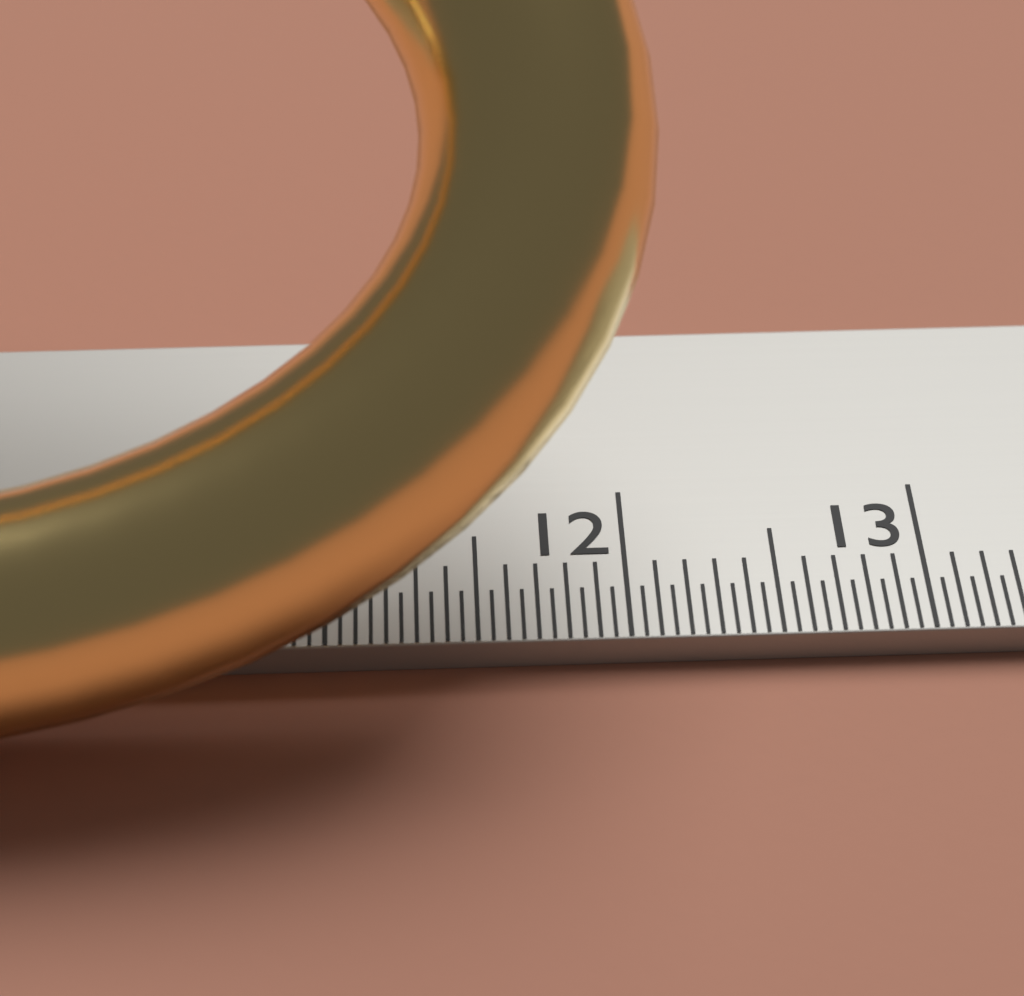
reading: 12.10 cm
